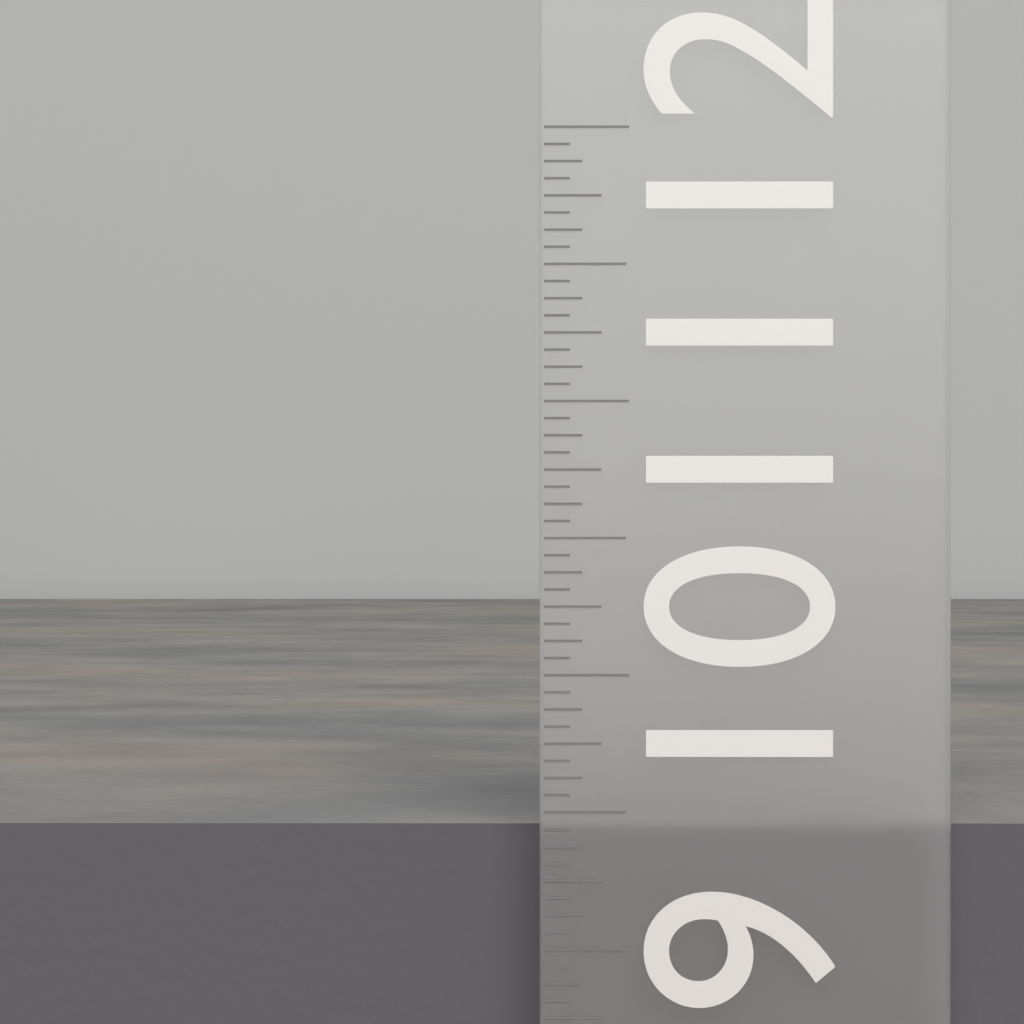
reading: 9.4375 in
